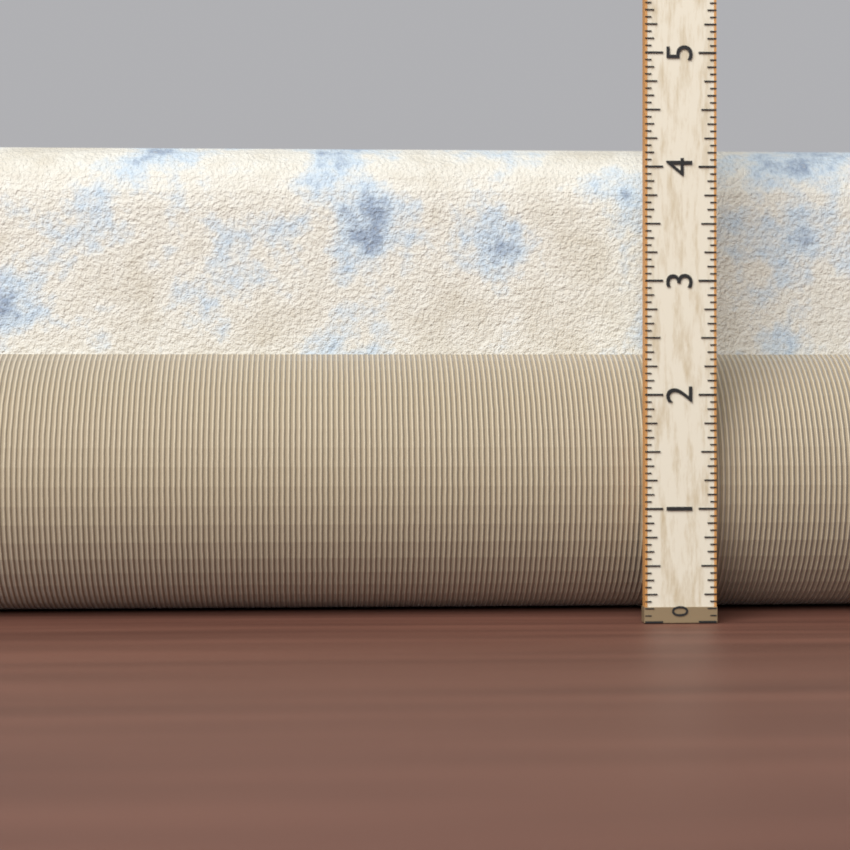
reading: 4.3125 (no unit)
